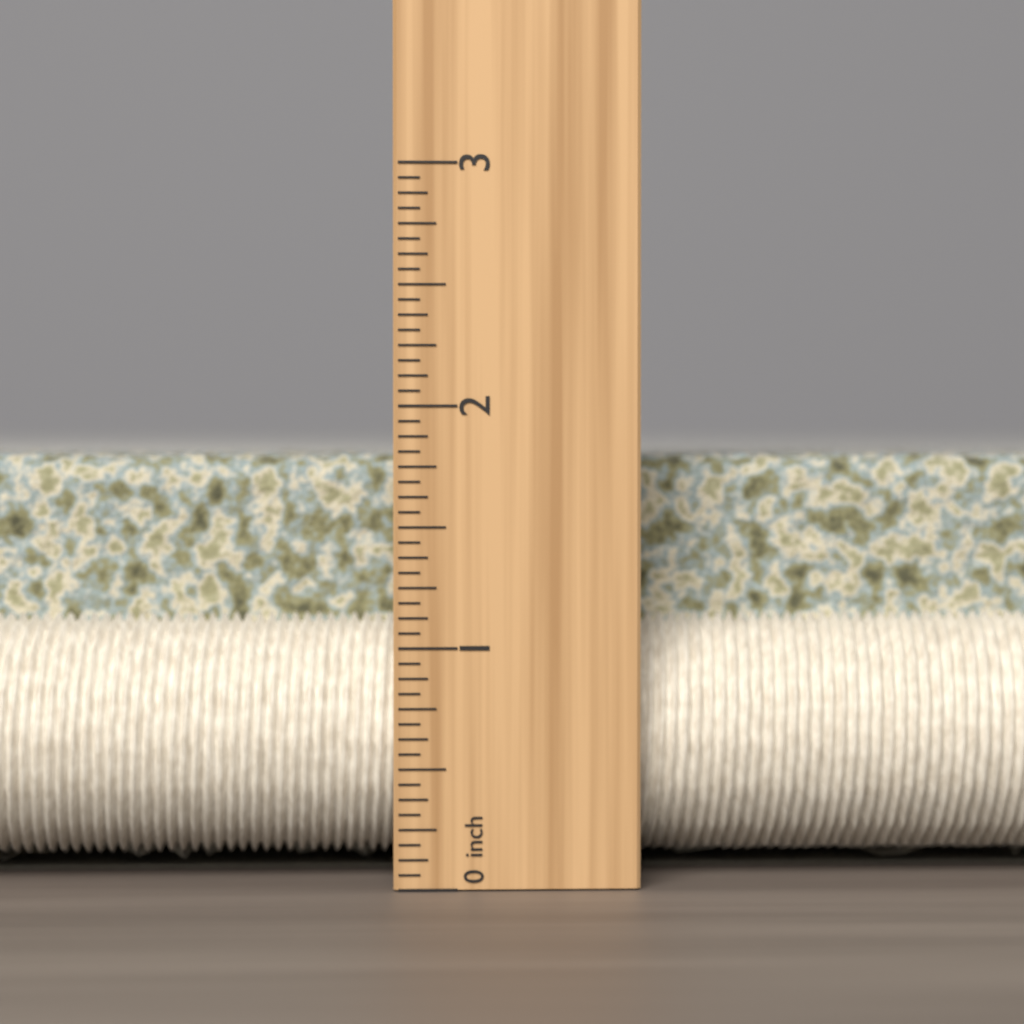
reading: 1.8125 inch
